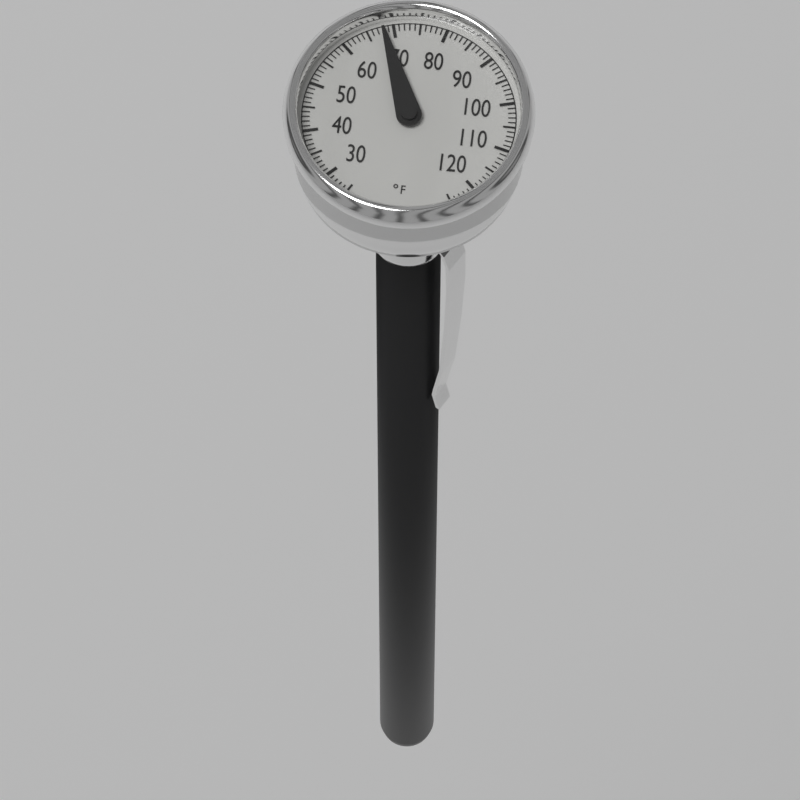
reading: 68 °F
